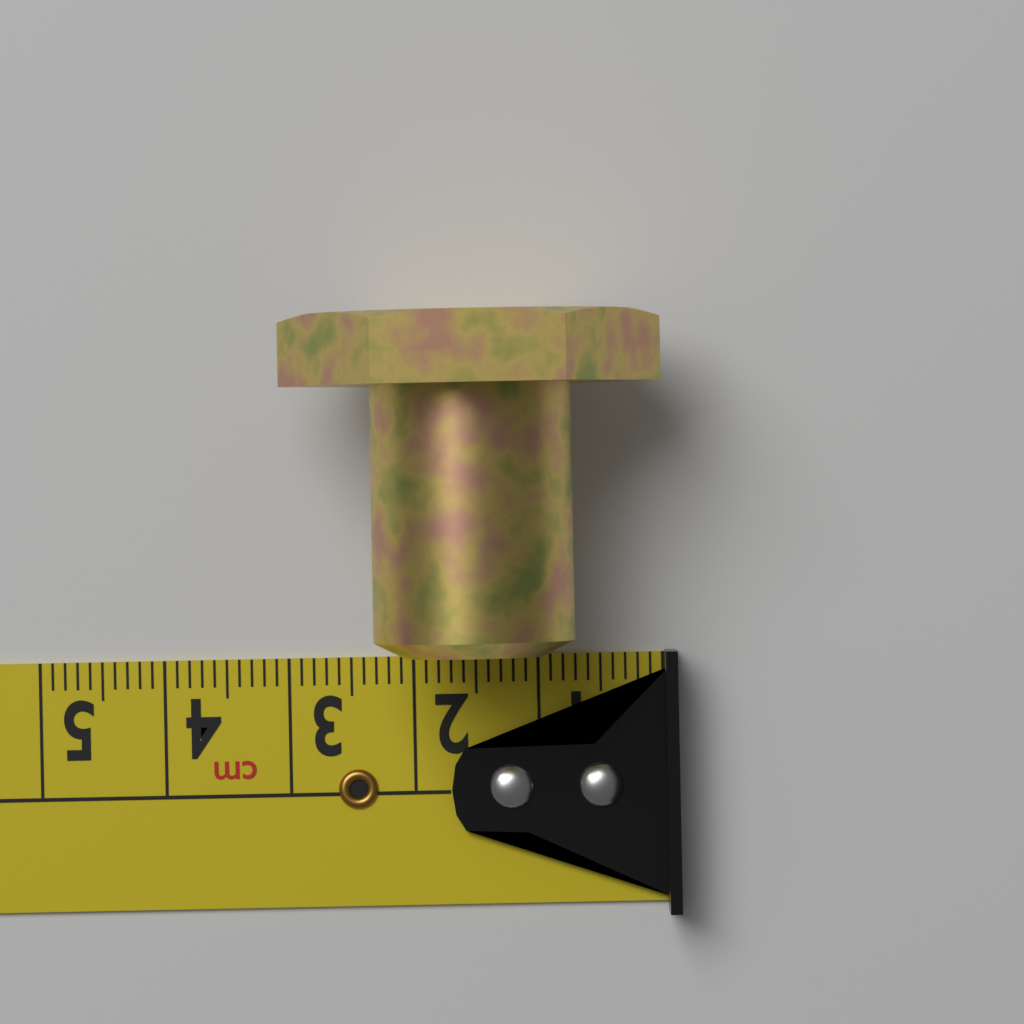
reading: 3.0 cm
